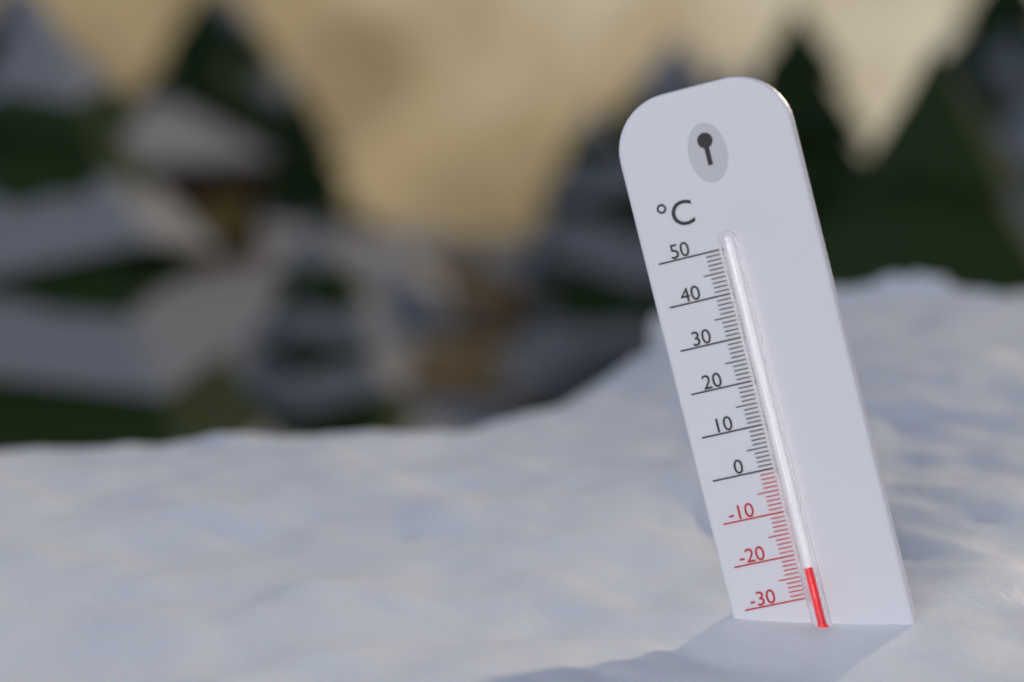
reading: -23 °C
